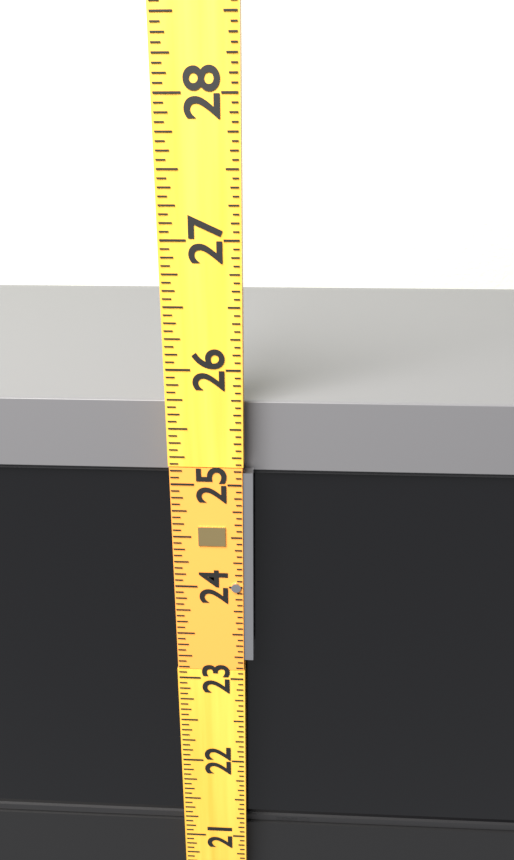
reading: 25.6875 (no unit)
